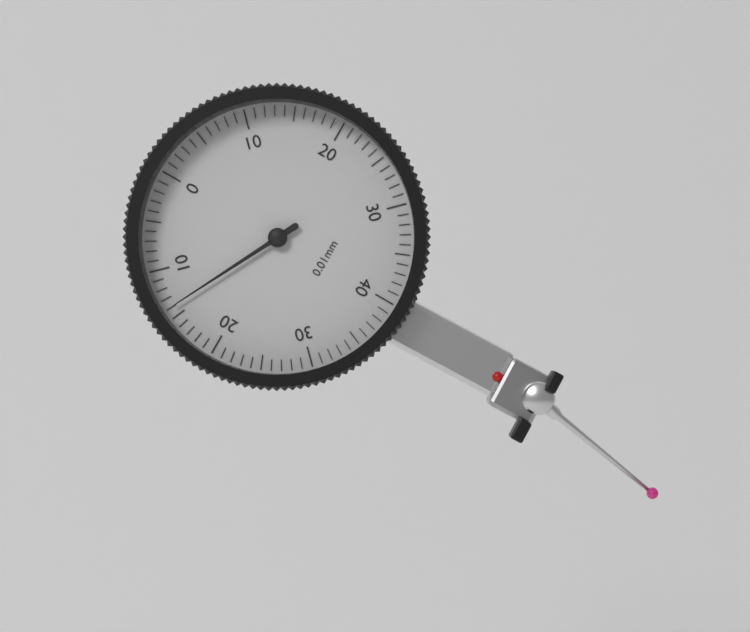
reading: 0.14 mm
